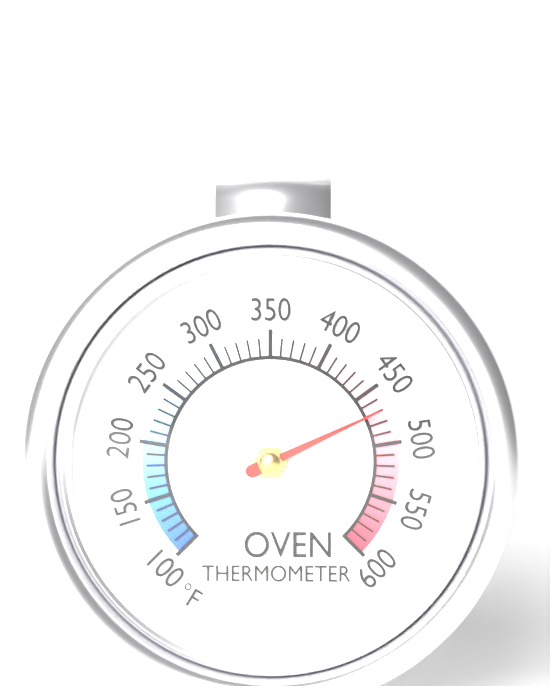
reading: 470 °F
